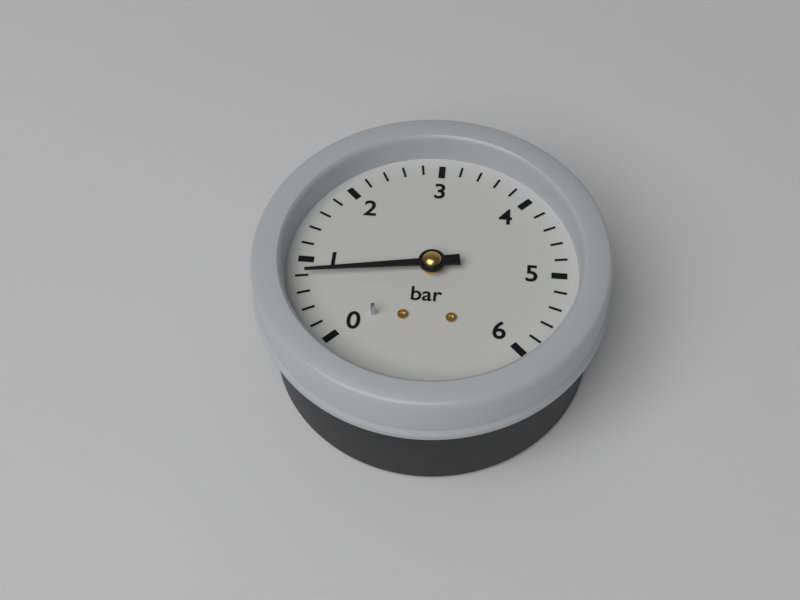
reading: 0.8 bar
